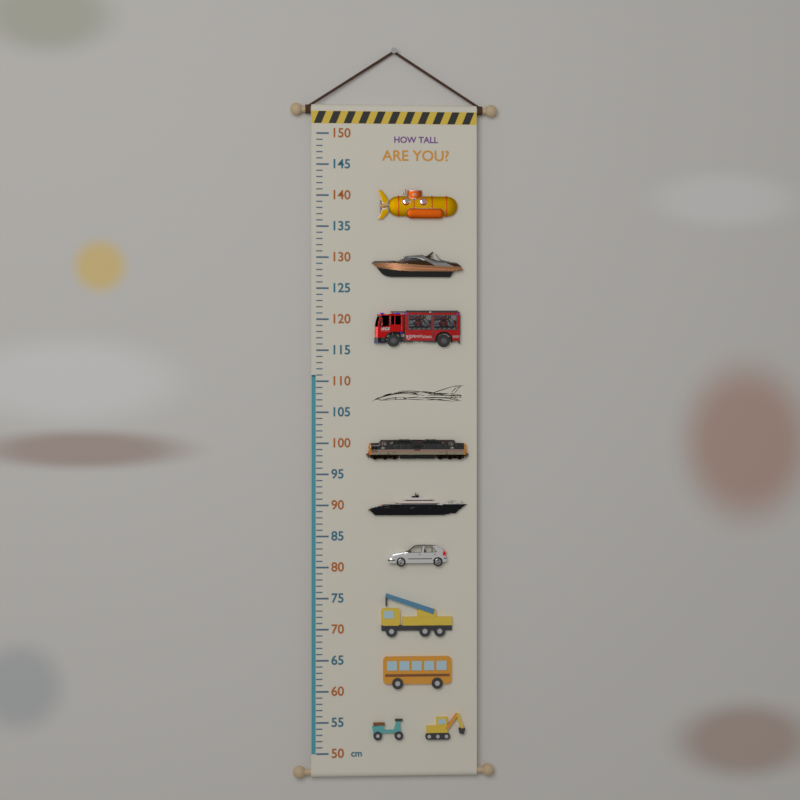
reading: 111 cm
